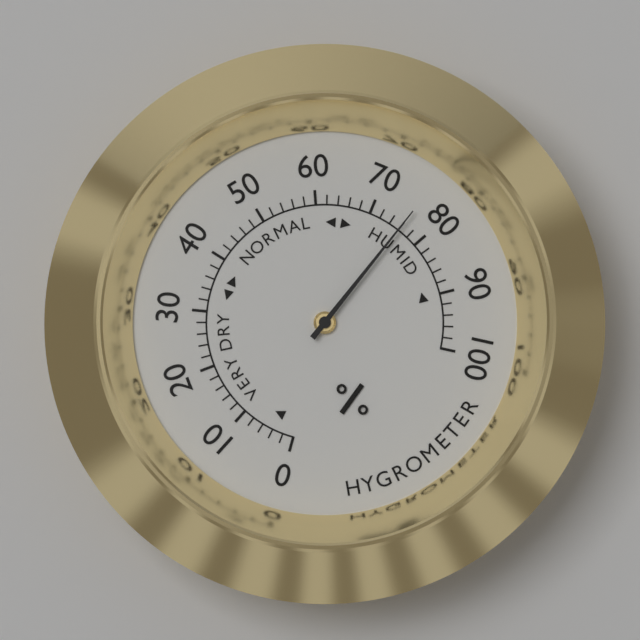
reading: 76 %
